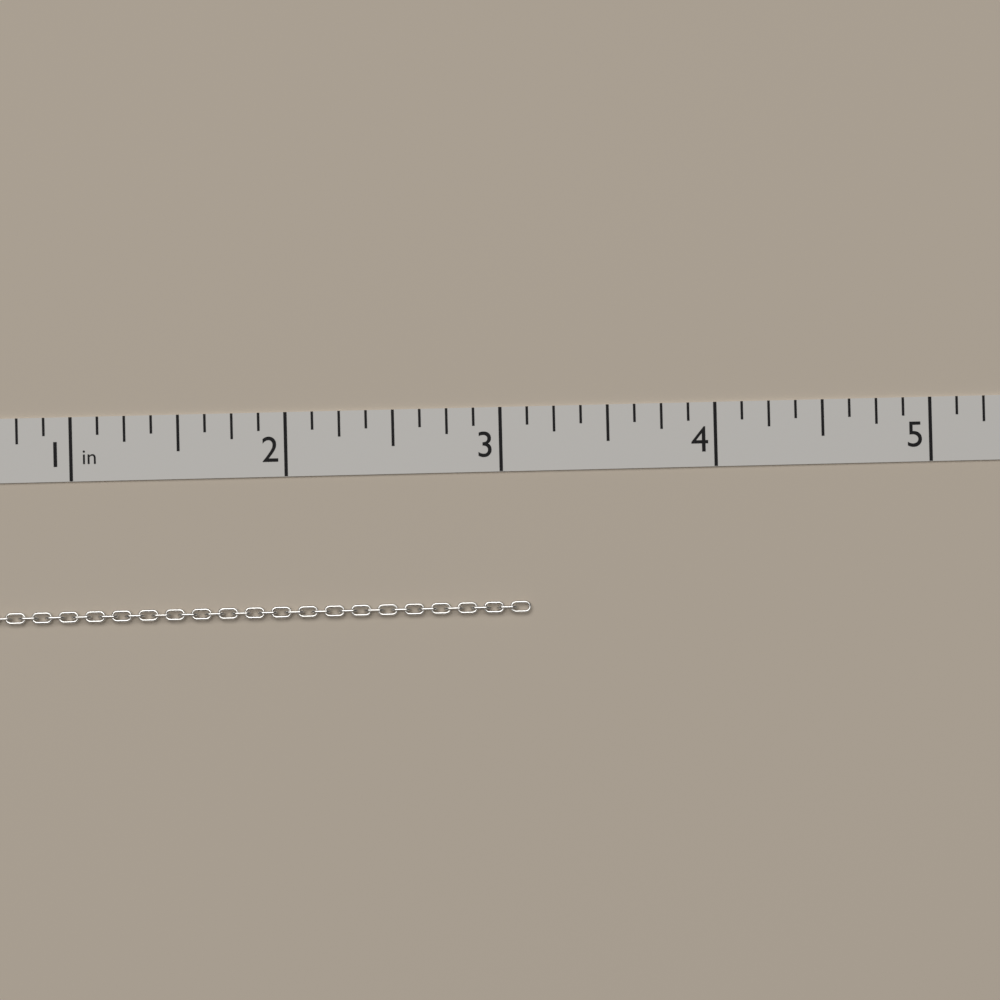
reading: 3.125 in
